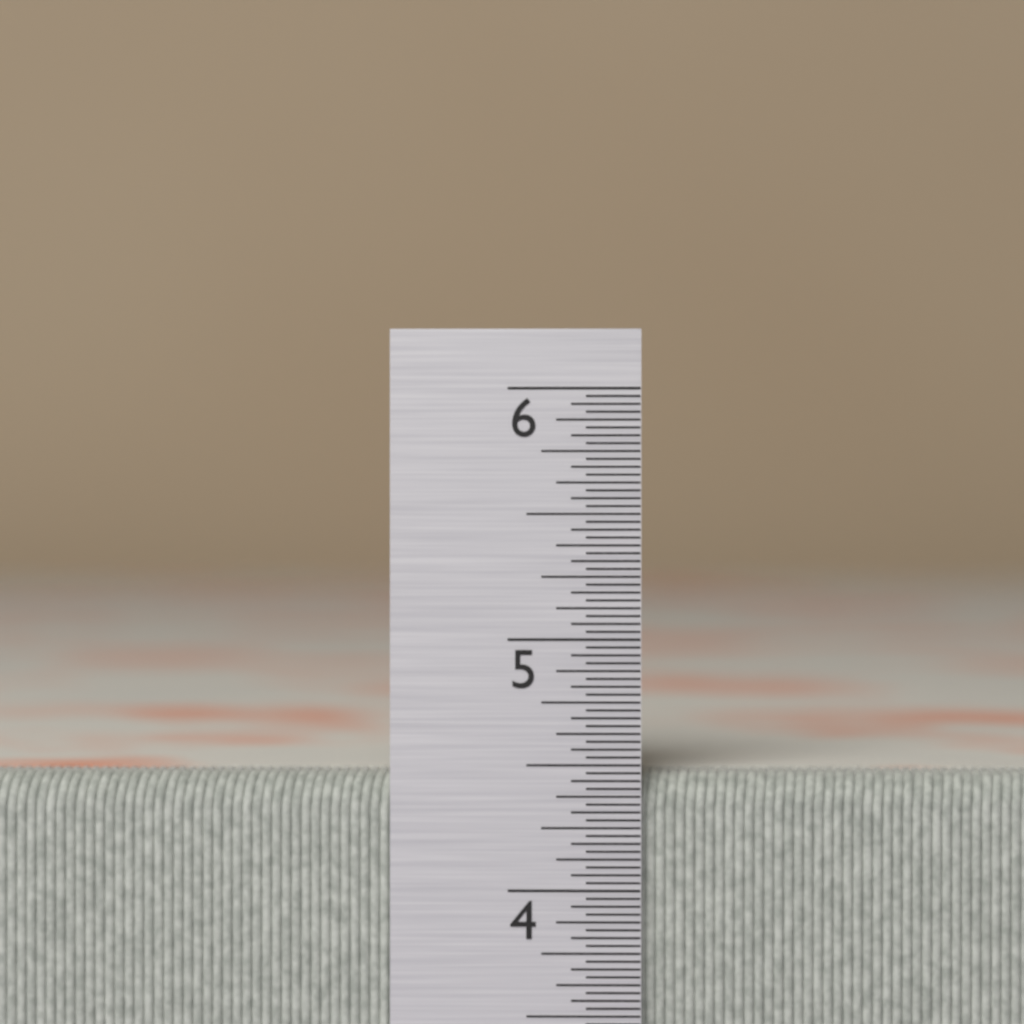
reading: 4.46875 in
